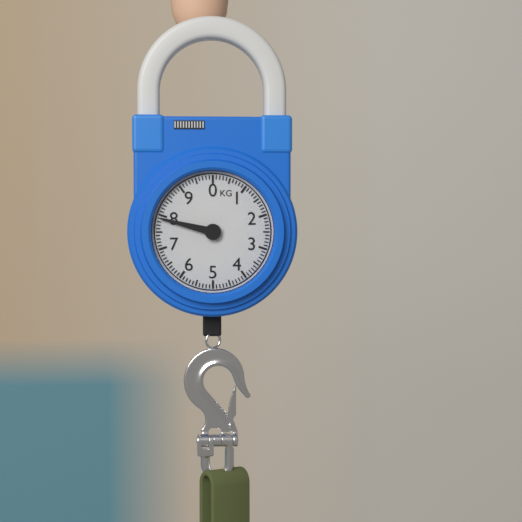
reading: 7.9 kg
